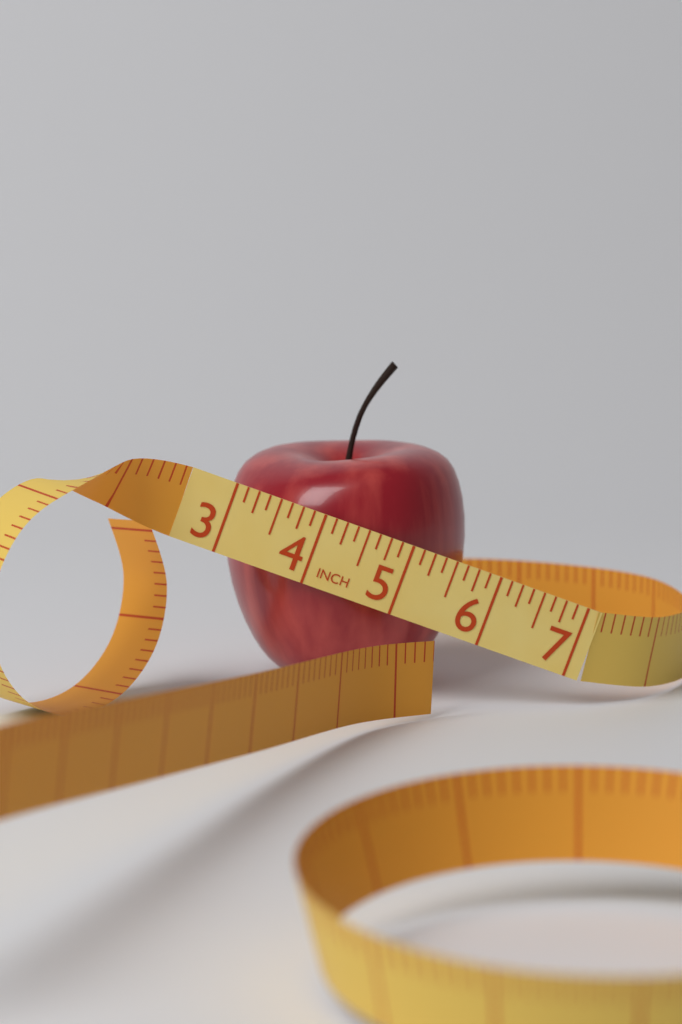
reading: 5.750 in
